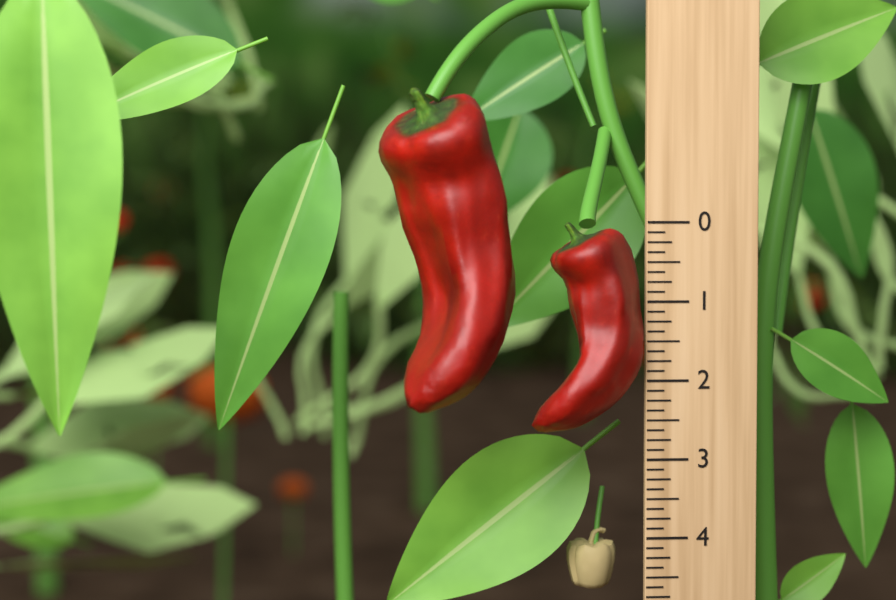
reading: 2.625 (no unit)
